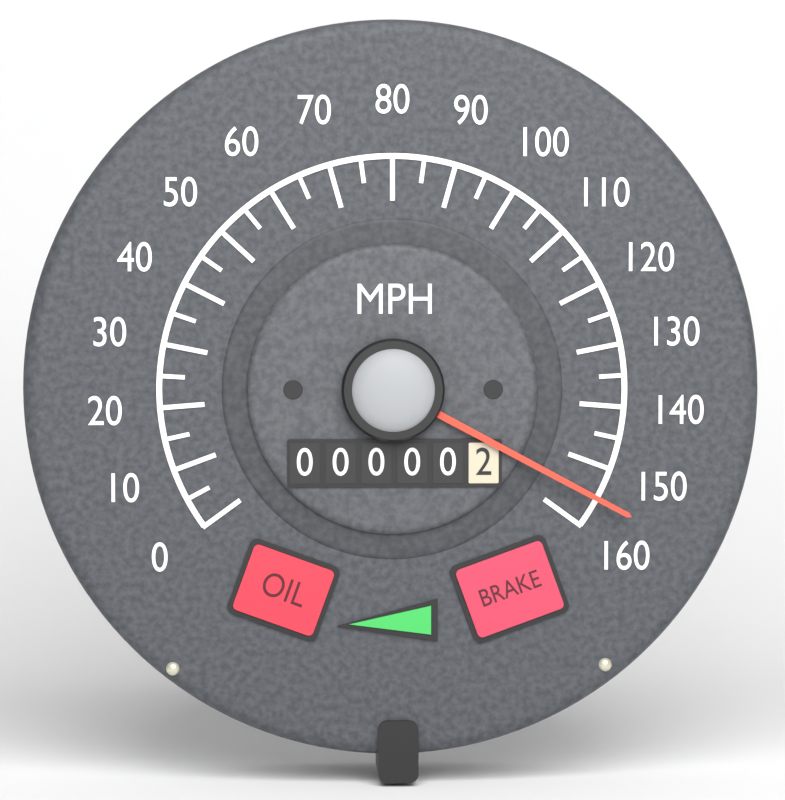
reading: 155 MPH
